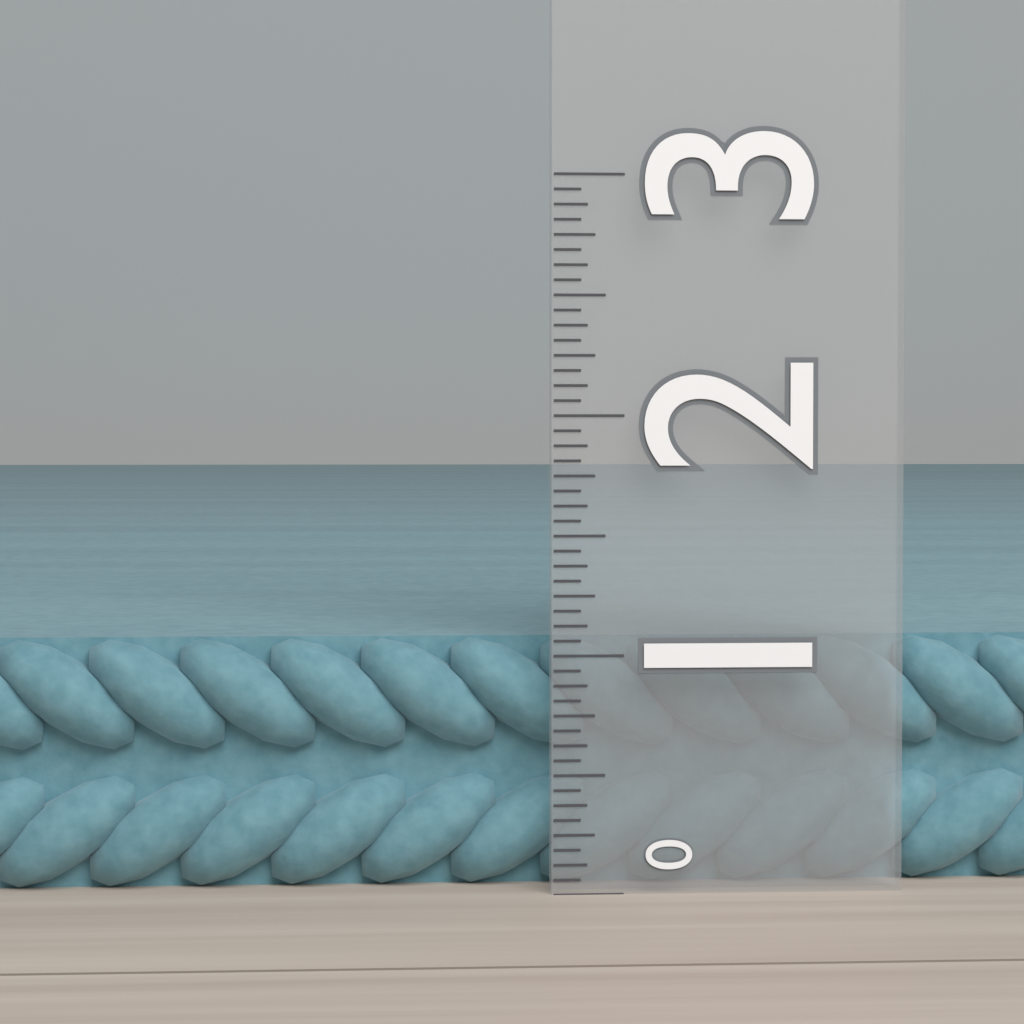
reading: 1.0625 (no unit)
